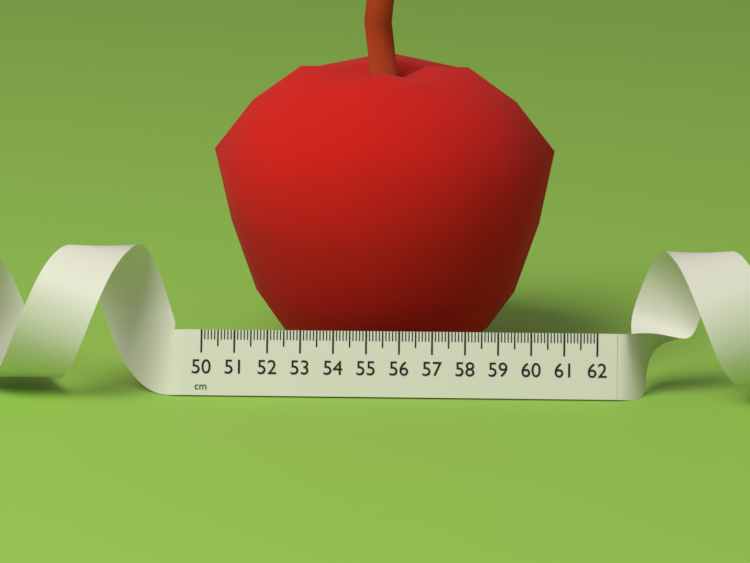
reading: 60.6 cm
